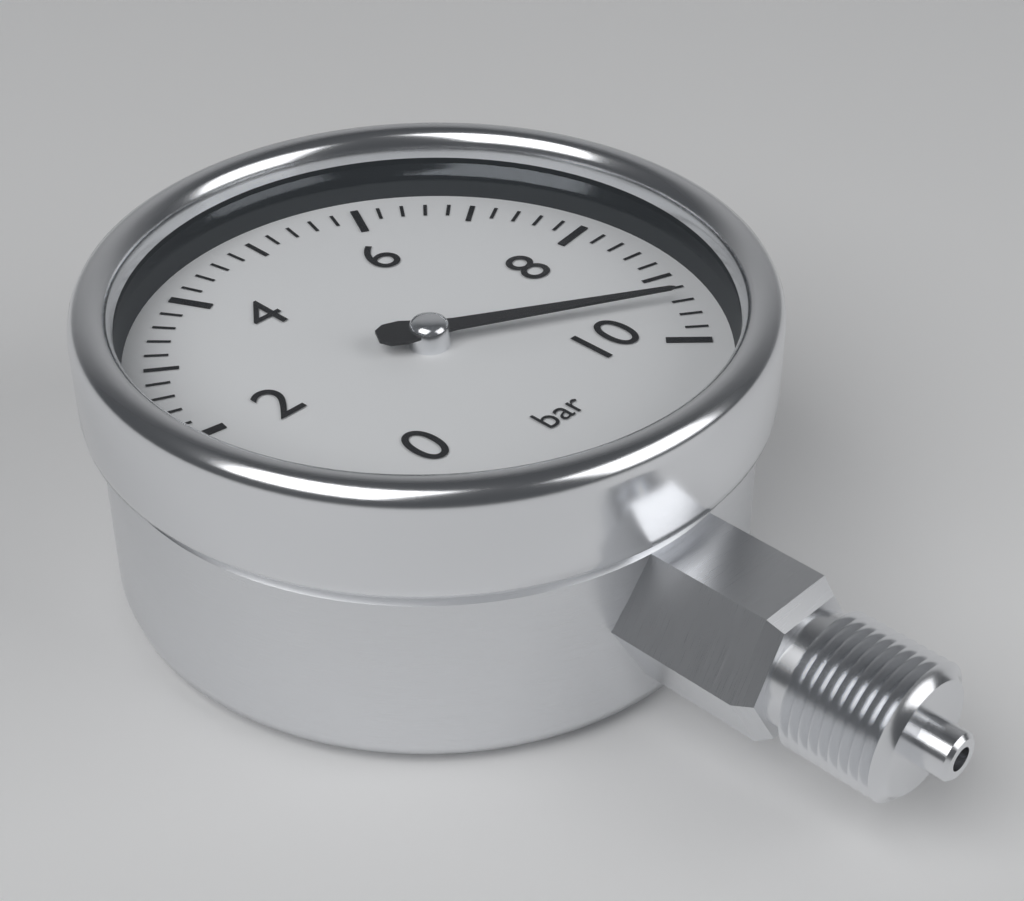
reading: 9.4 bar
